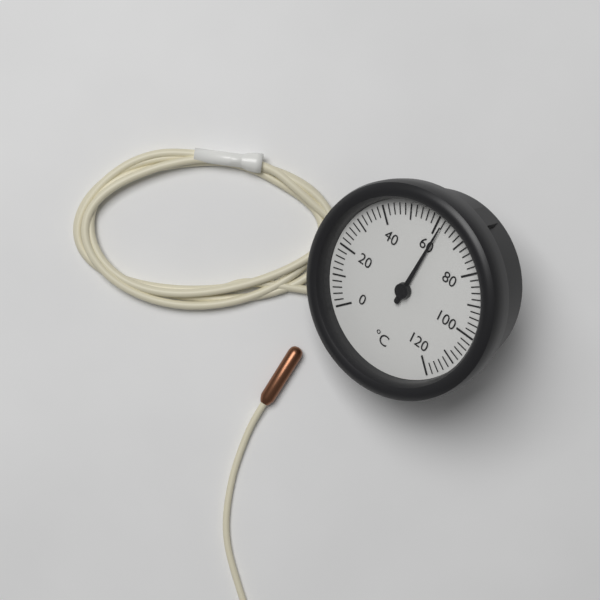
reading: 62 °C
